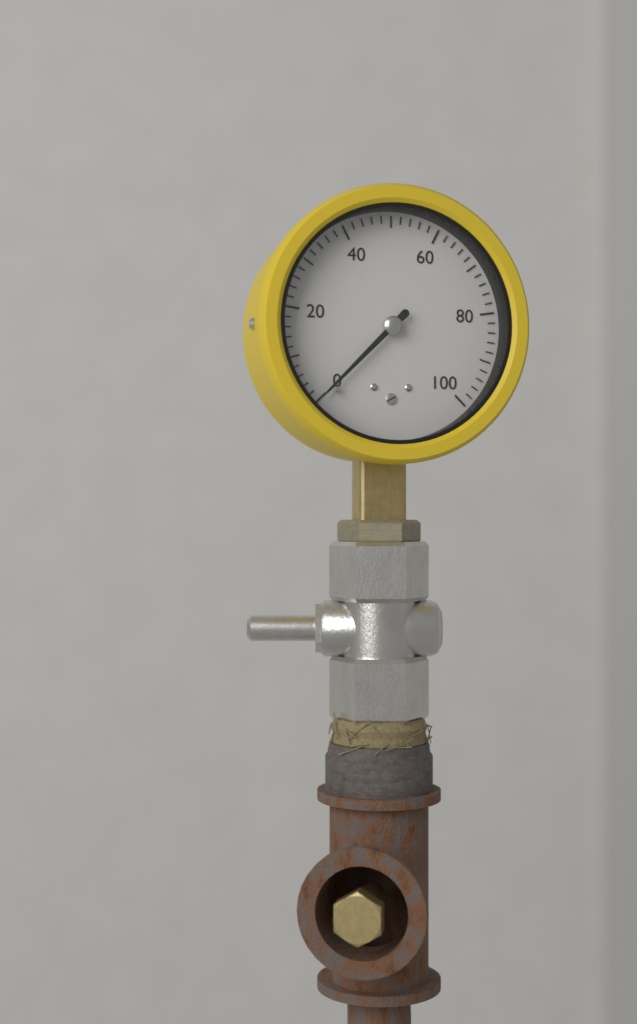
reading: 0 (no unit)
